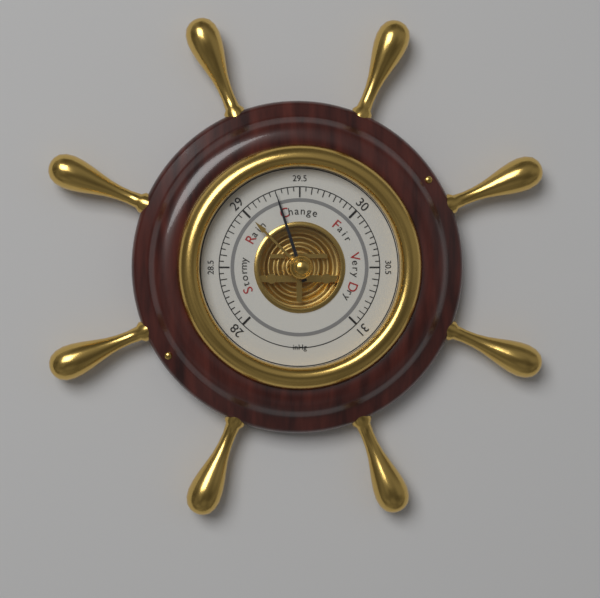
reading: 29.30 inHg
